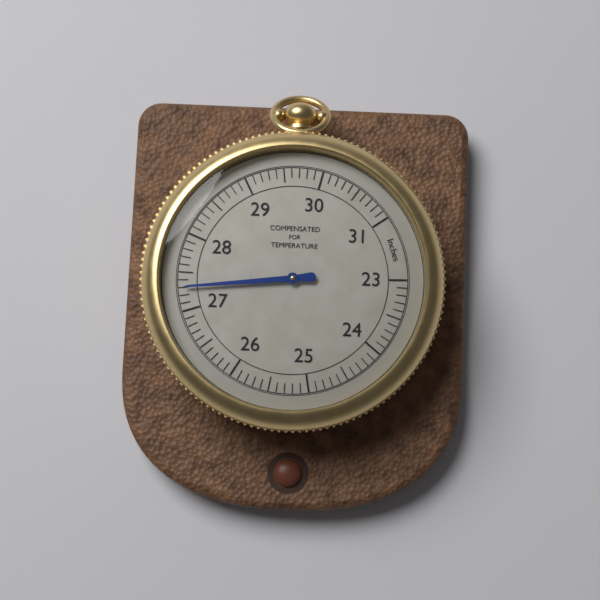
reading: 27.3 inches
